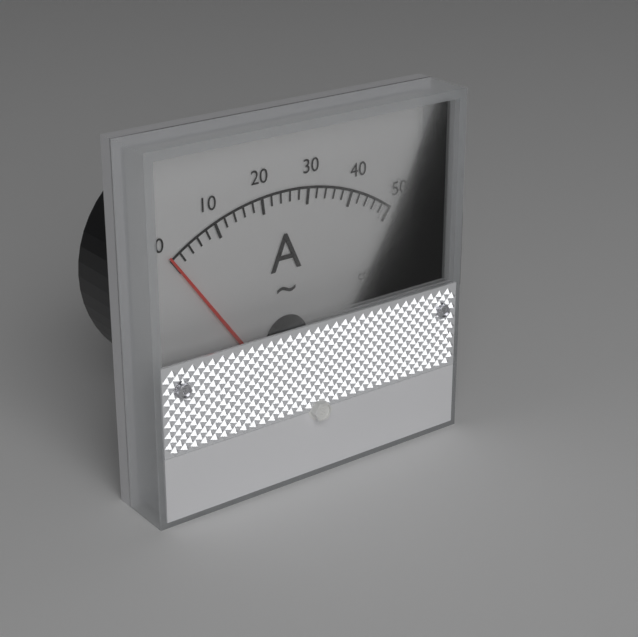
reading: 0 A
